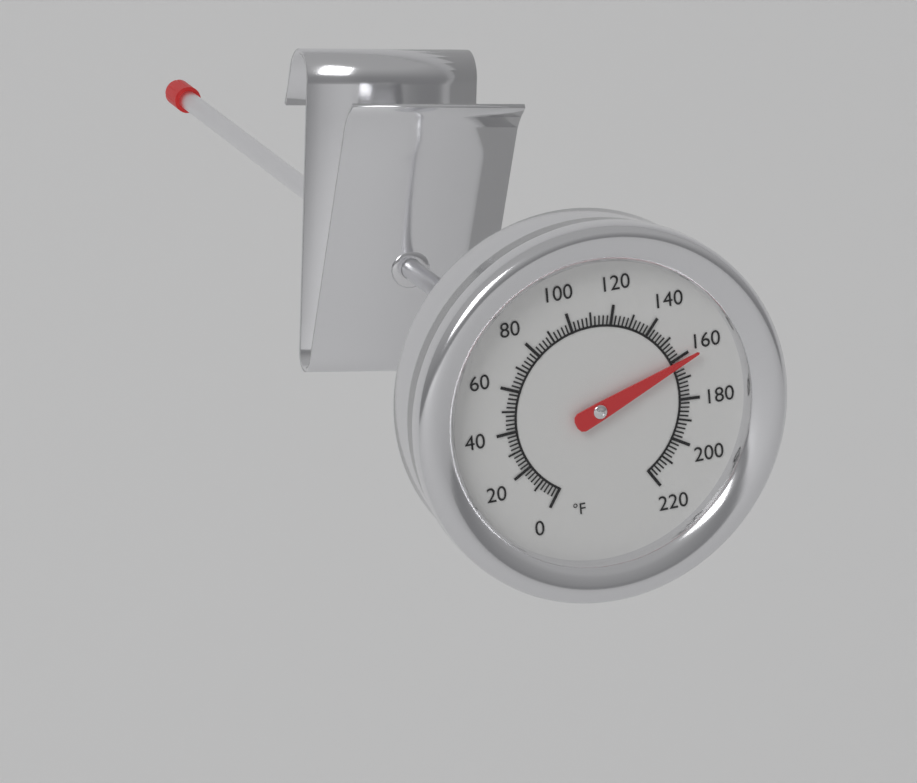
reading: 162 °F
